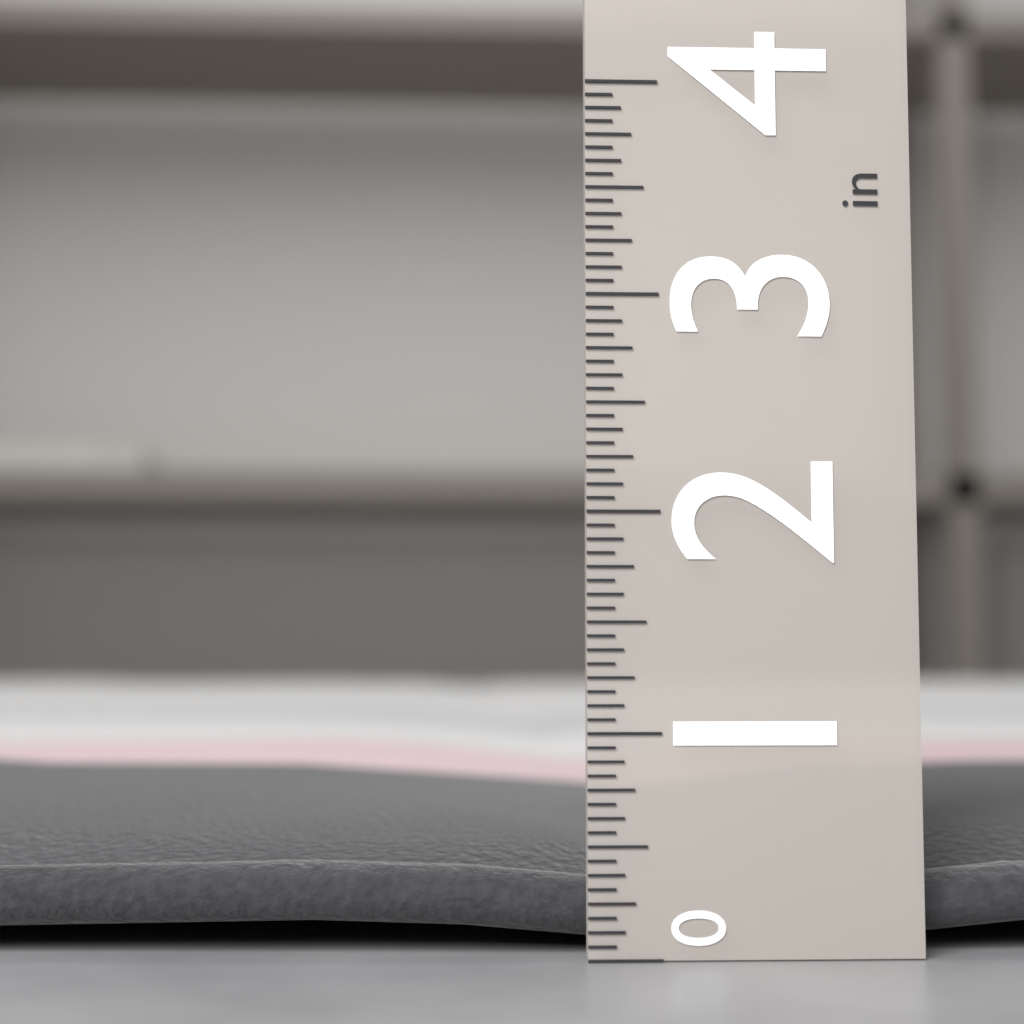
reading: 0.7500 in
